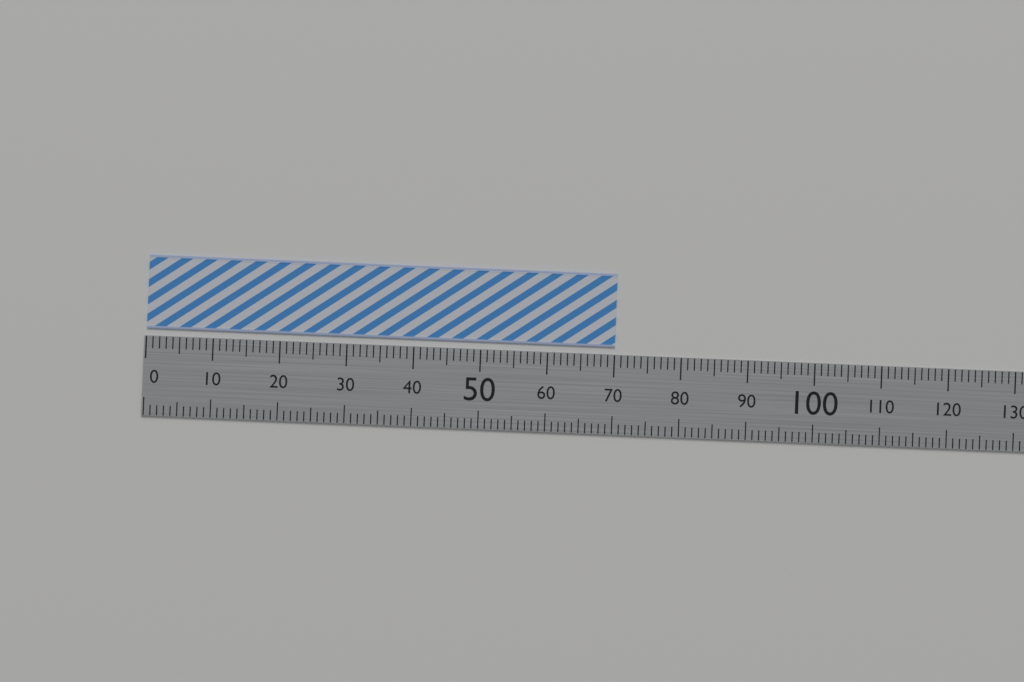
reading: 70 (no unit)
